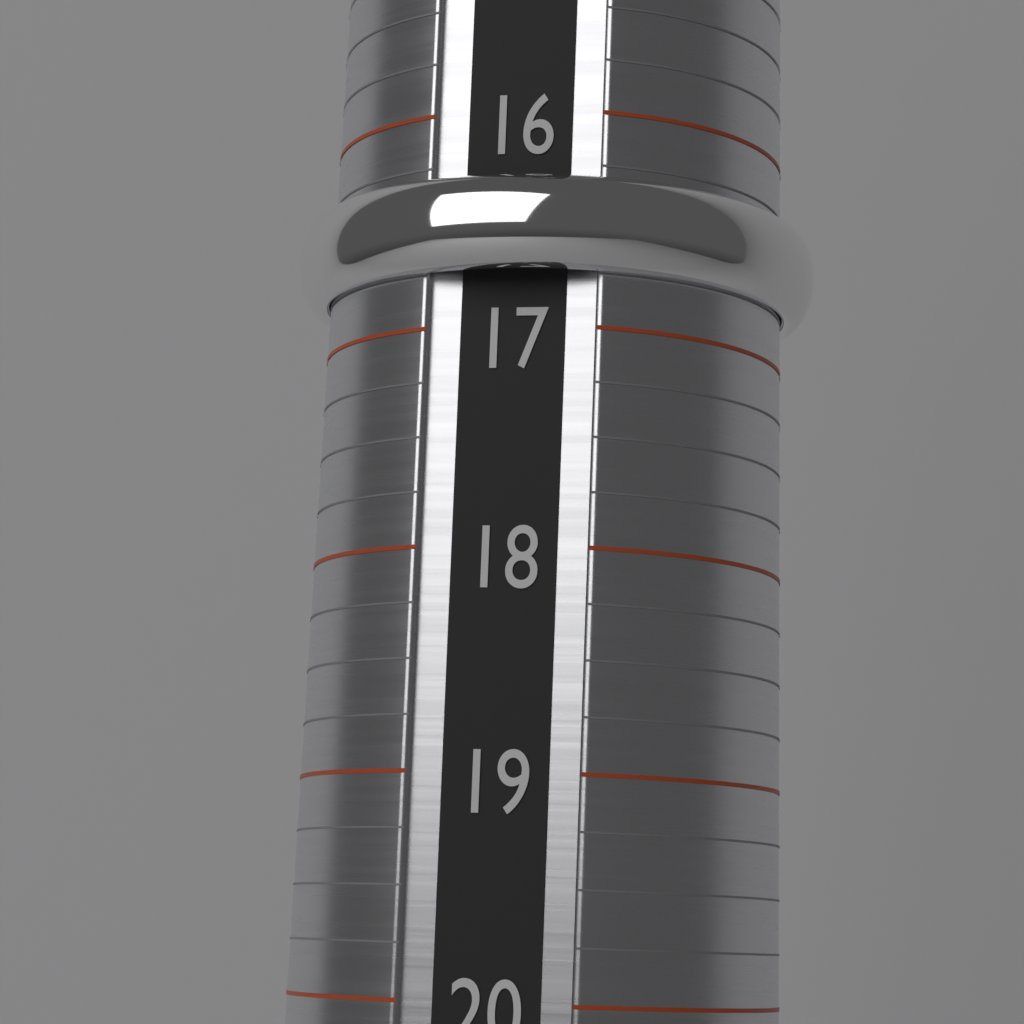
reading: 16.75 (no unit)
